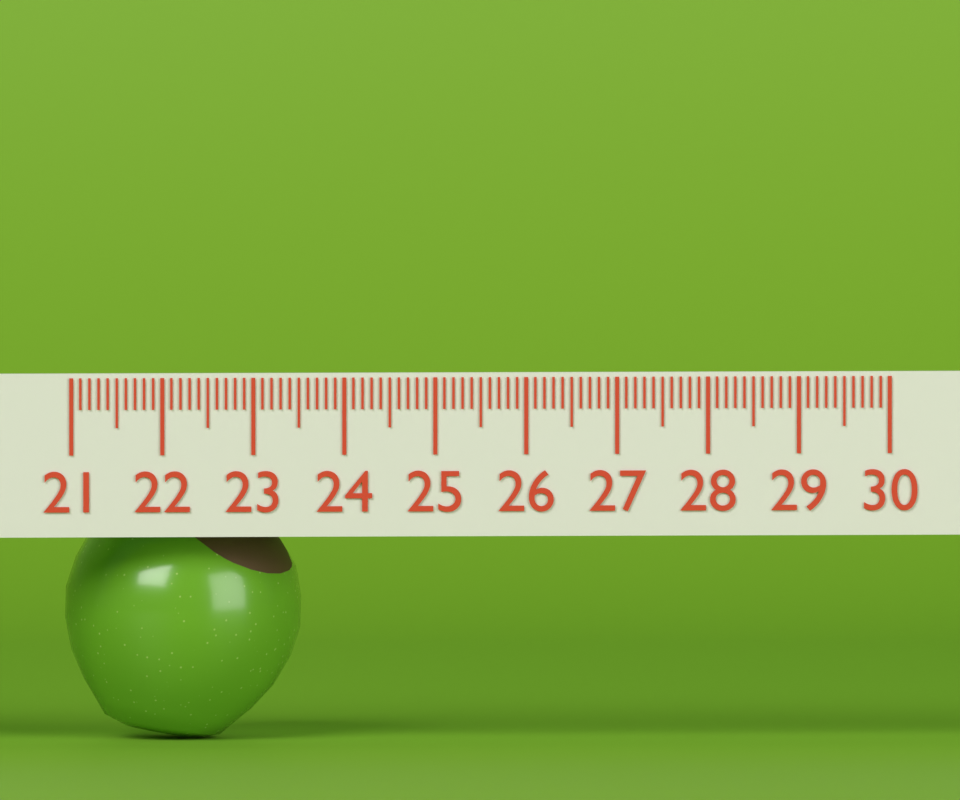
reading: 23.6 (no unit)
